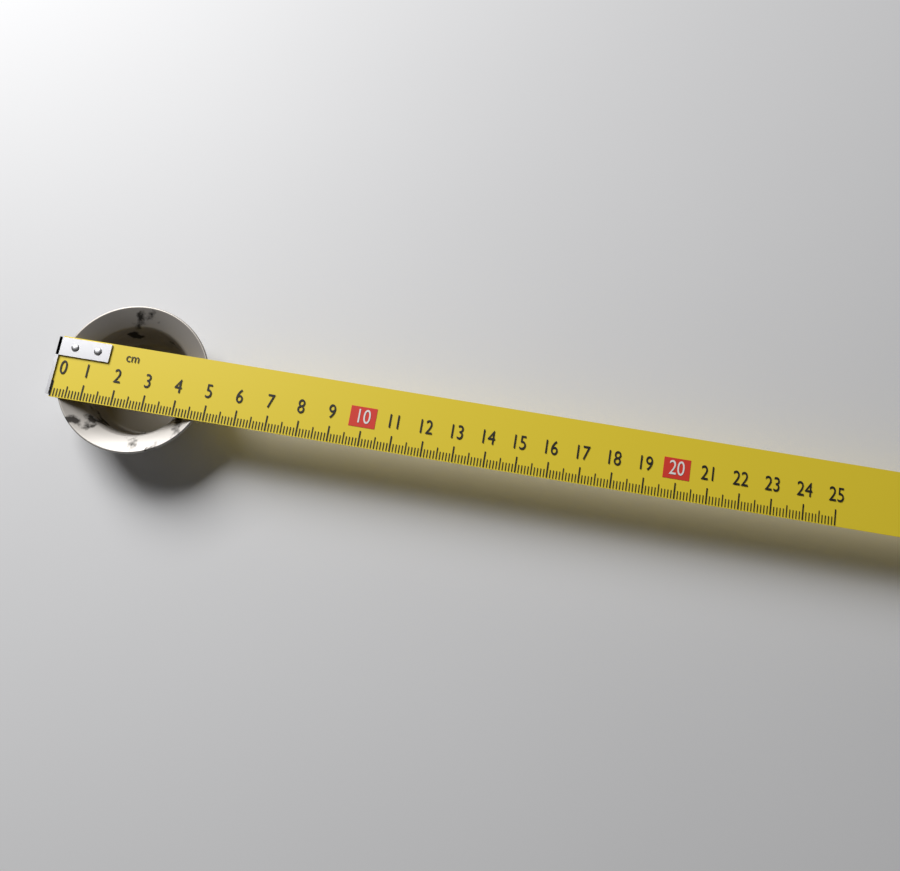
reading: 4.9 cm
